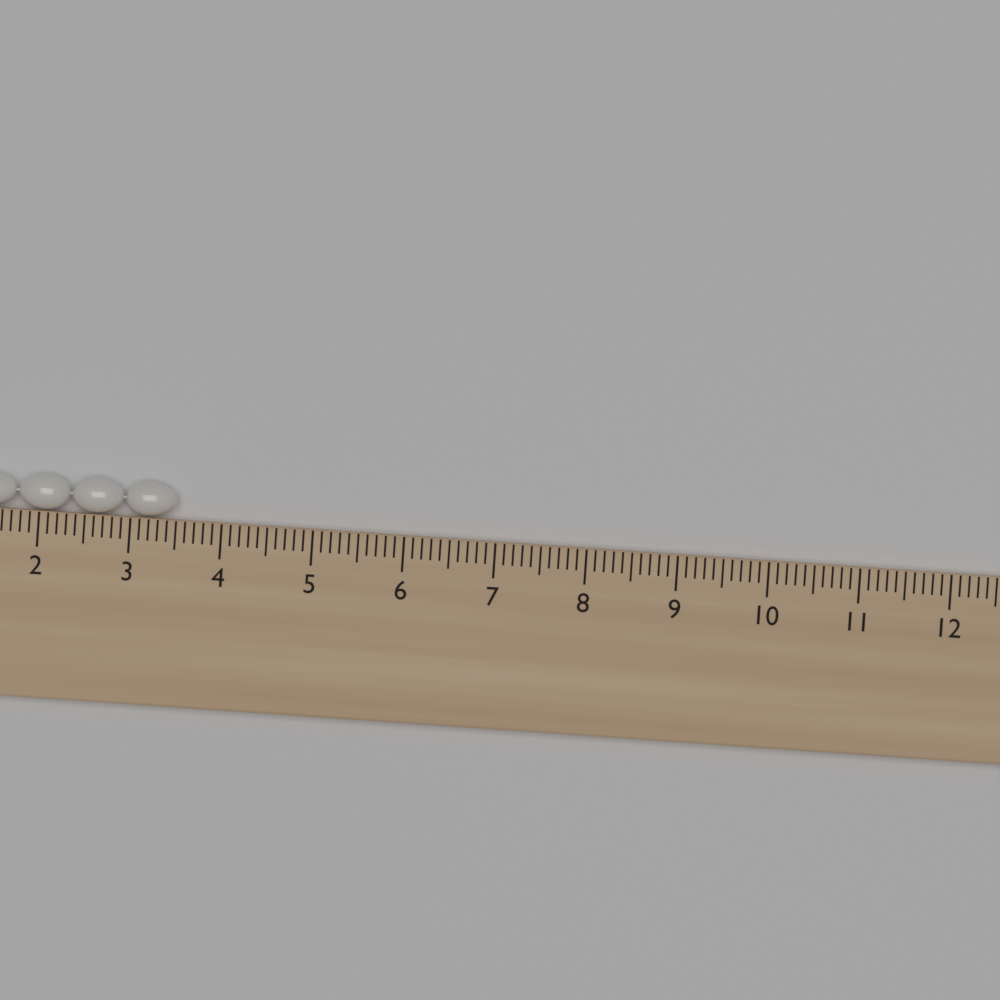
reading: 3.5 cm
